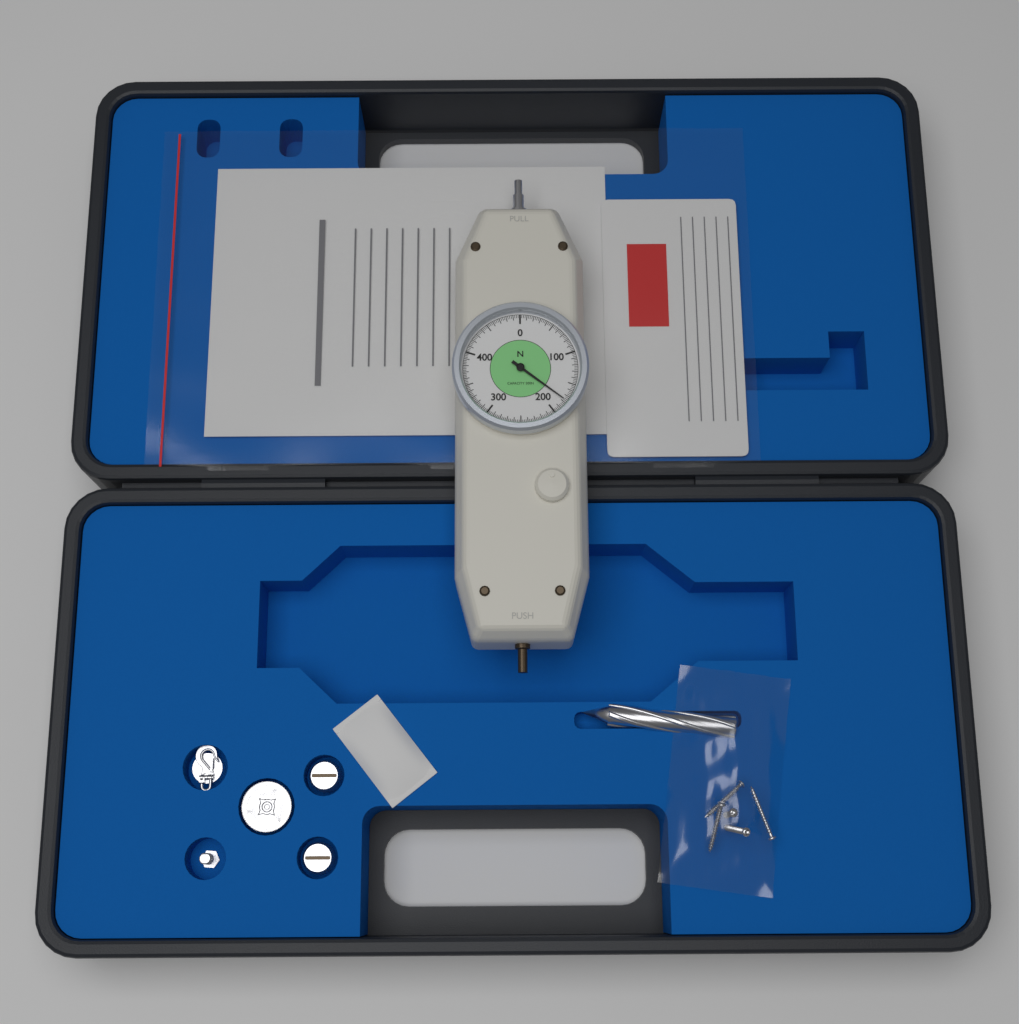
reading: 177.5 N
